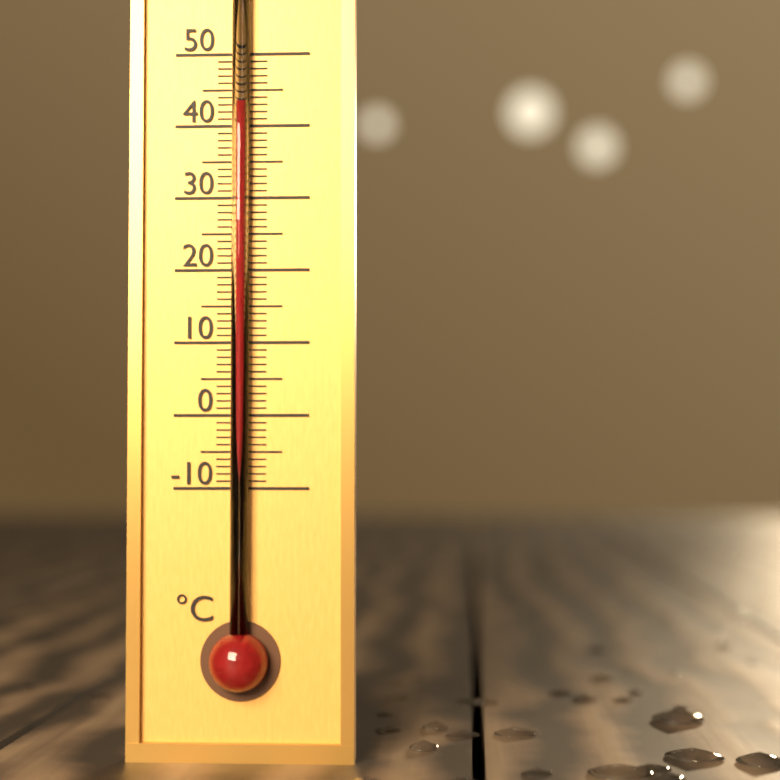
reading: 43 °C
